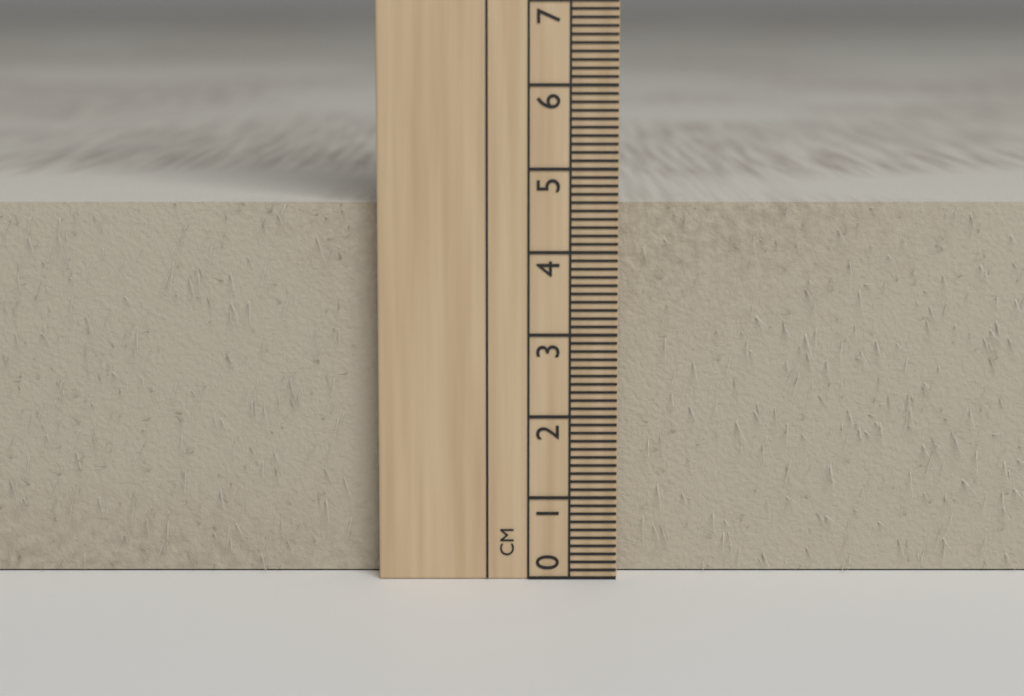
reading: 4.6 cm
